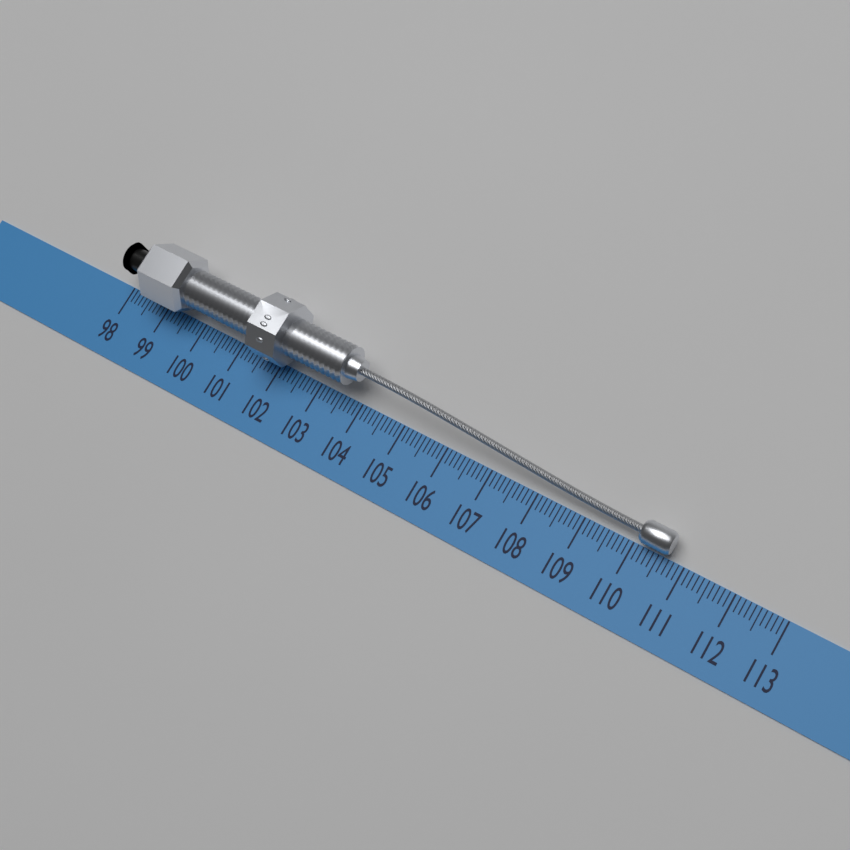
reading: 110.7 (no unit)
